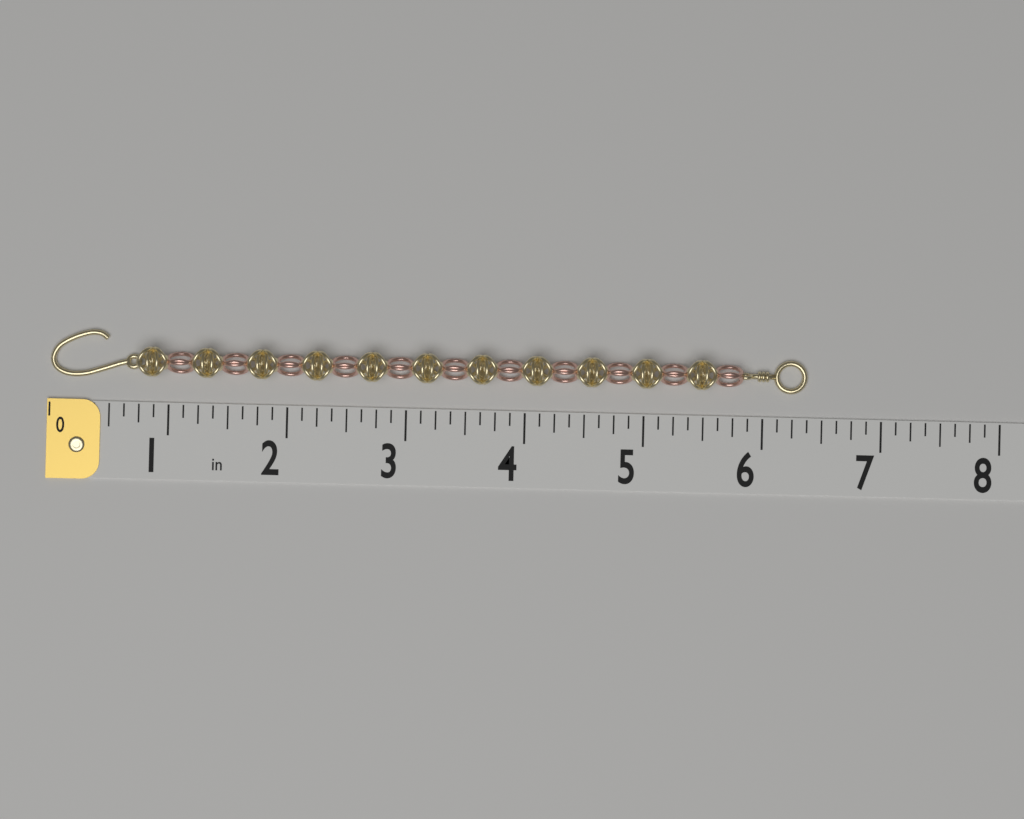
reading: 6.375 in
